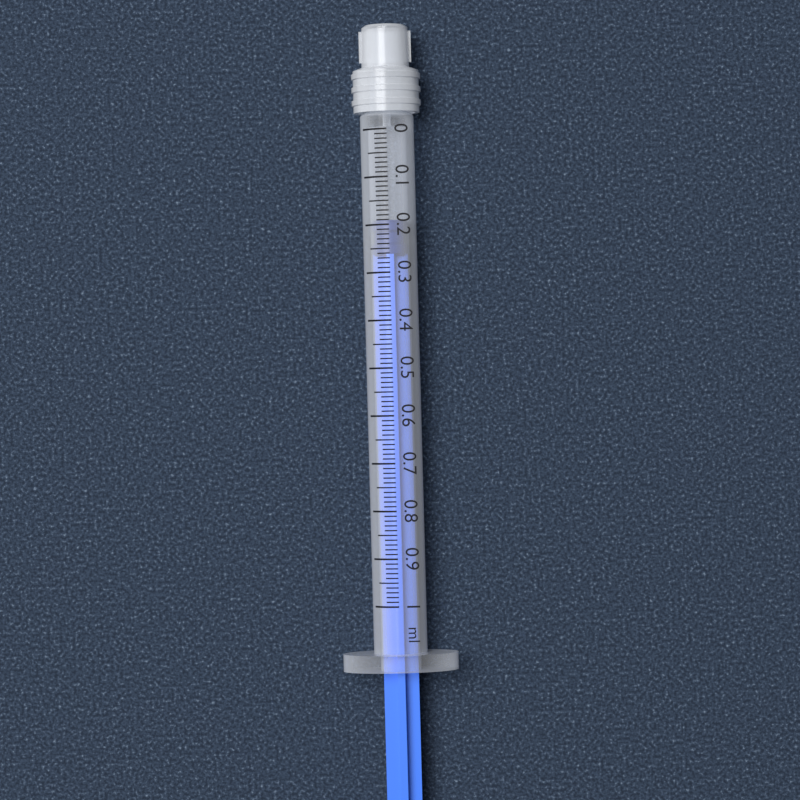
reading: 0.19 ml
